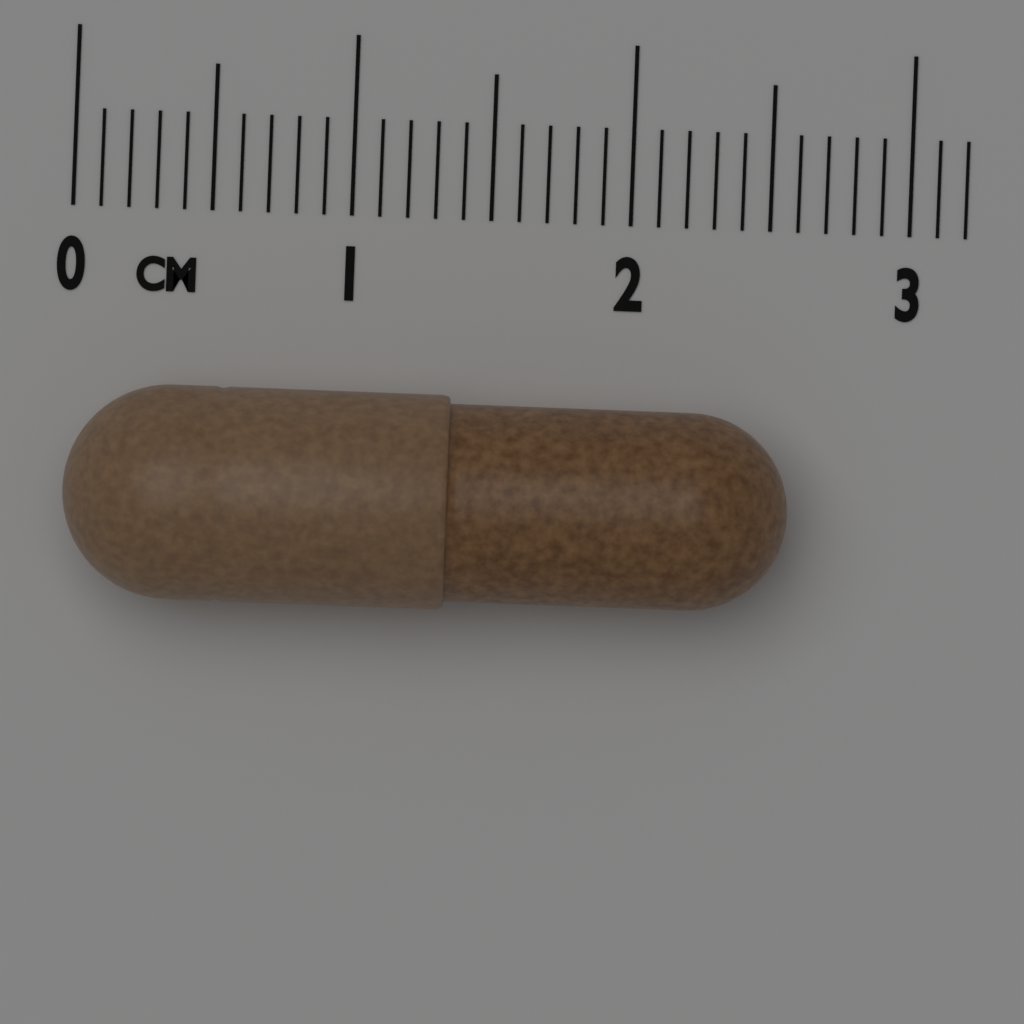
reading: 2.6 cm
